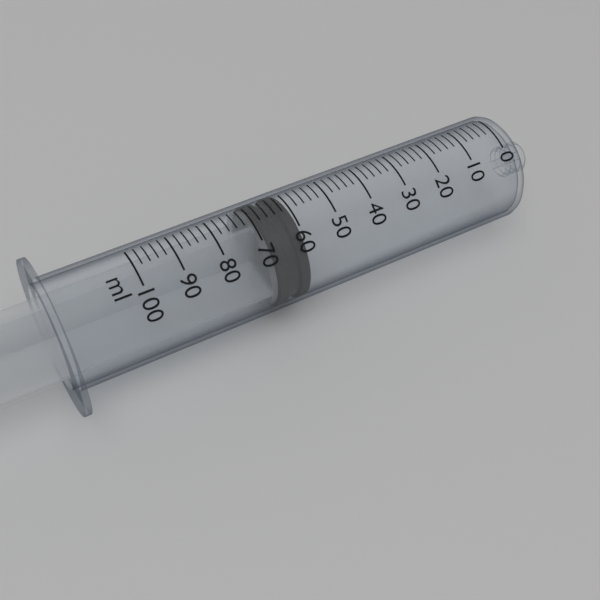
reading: 60 ml
